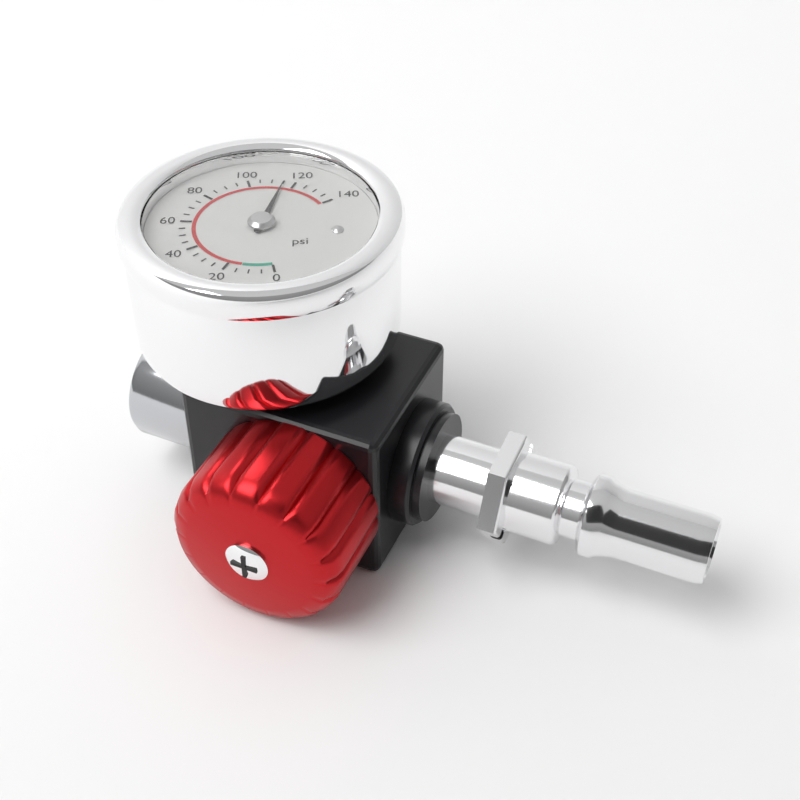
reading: 115 psi
